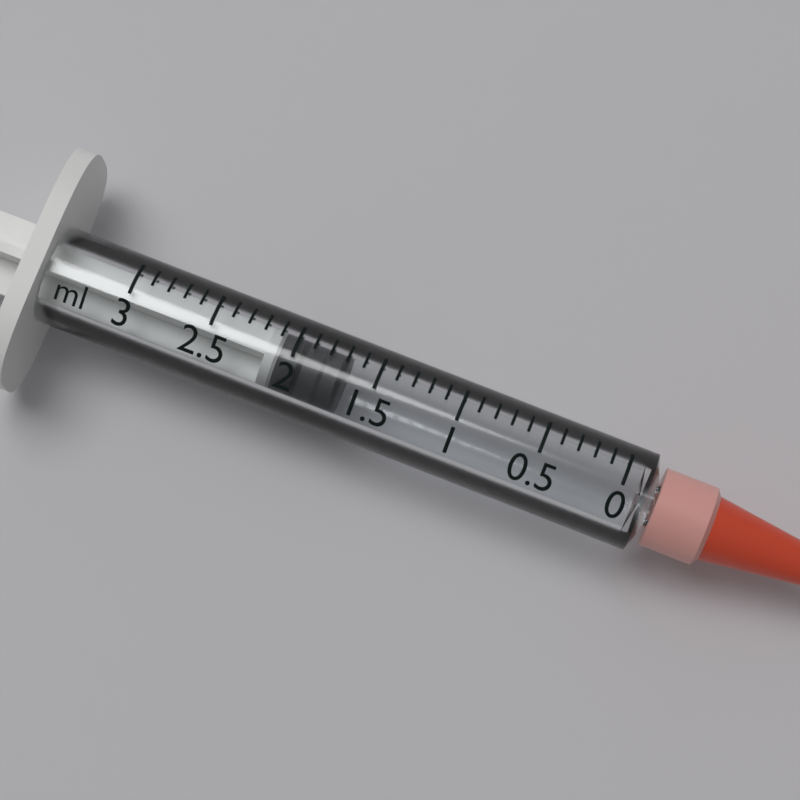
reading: 1.7 ml
